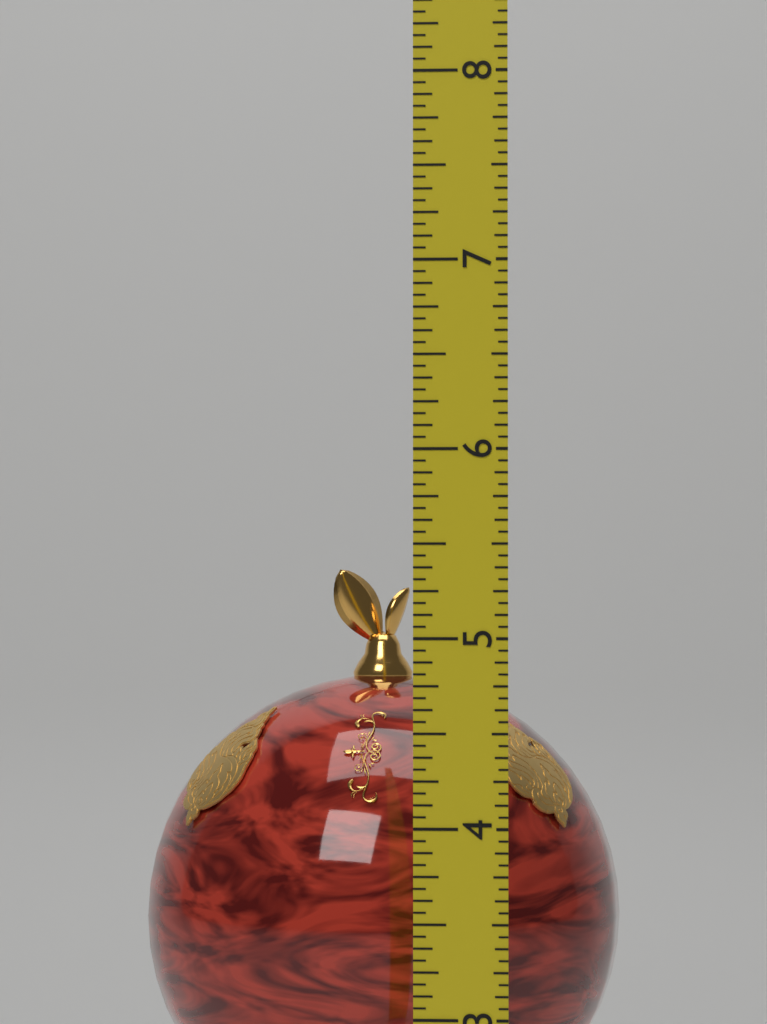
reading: 5.3750 (no unit)
